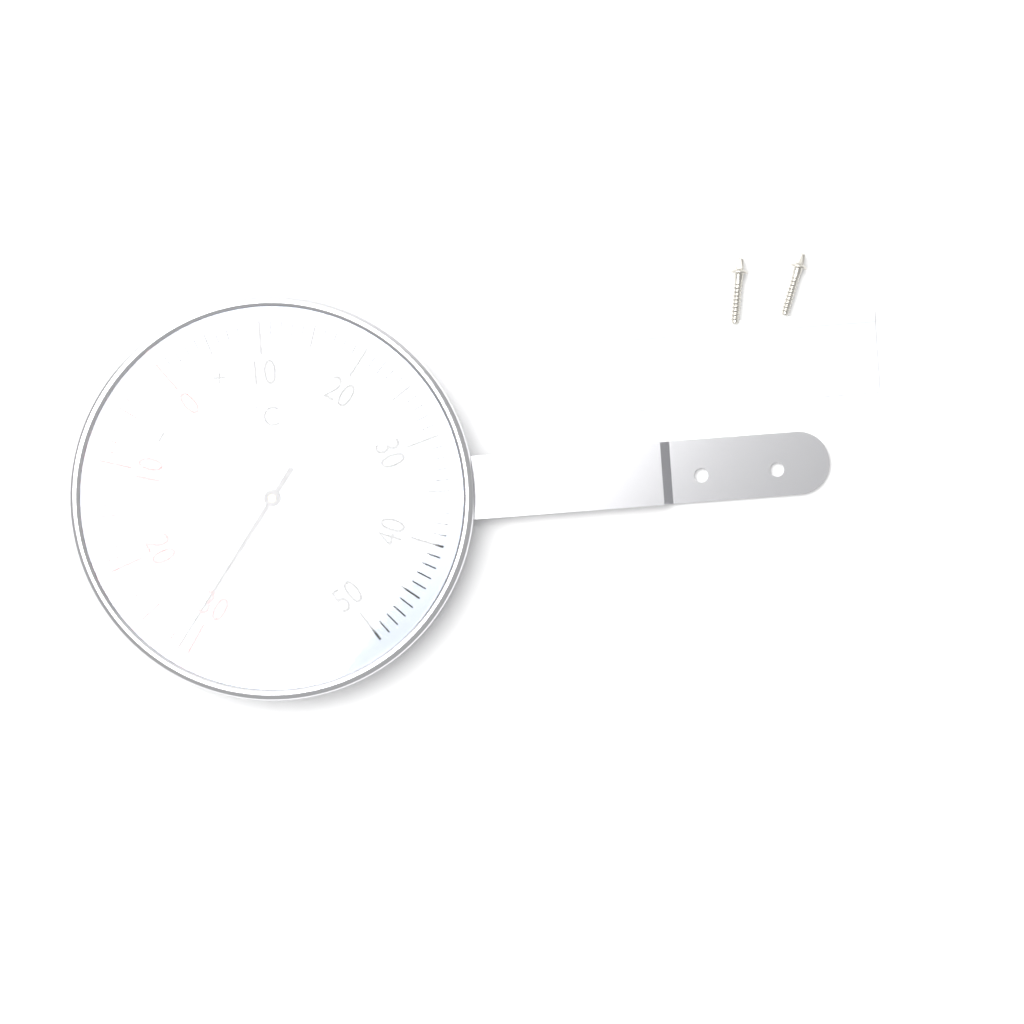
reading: -29 °C
